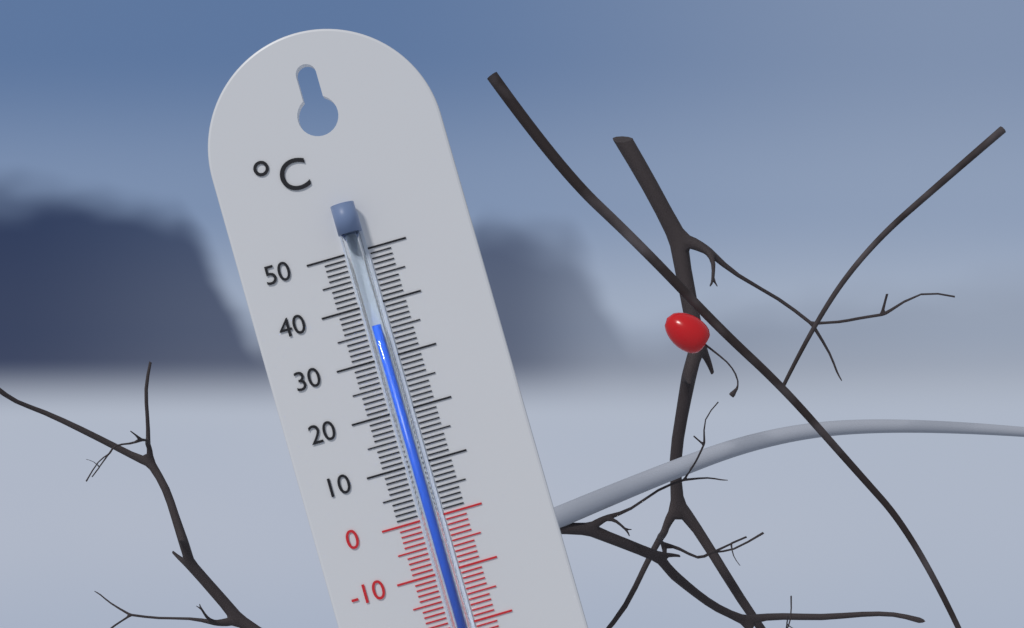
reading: 36 °C
